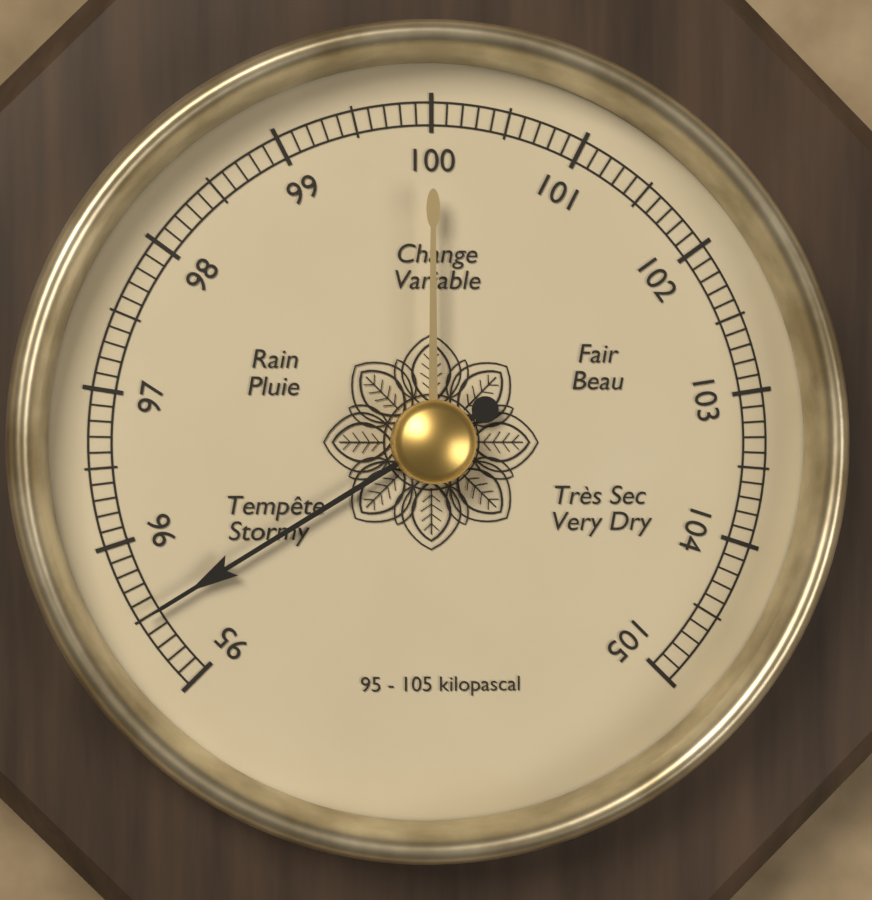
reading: 95.5 kPa
